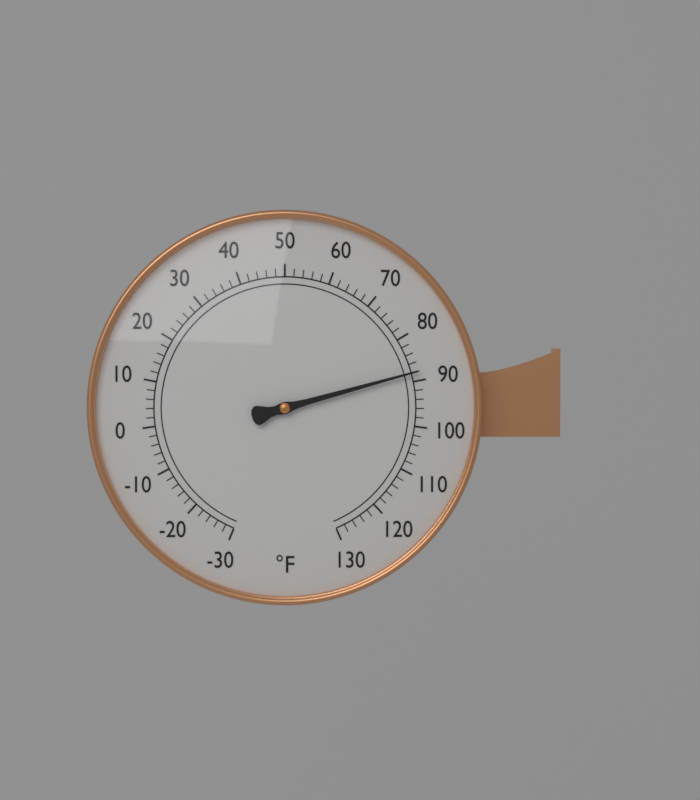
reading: 88 °F
